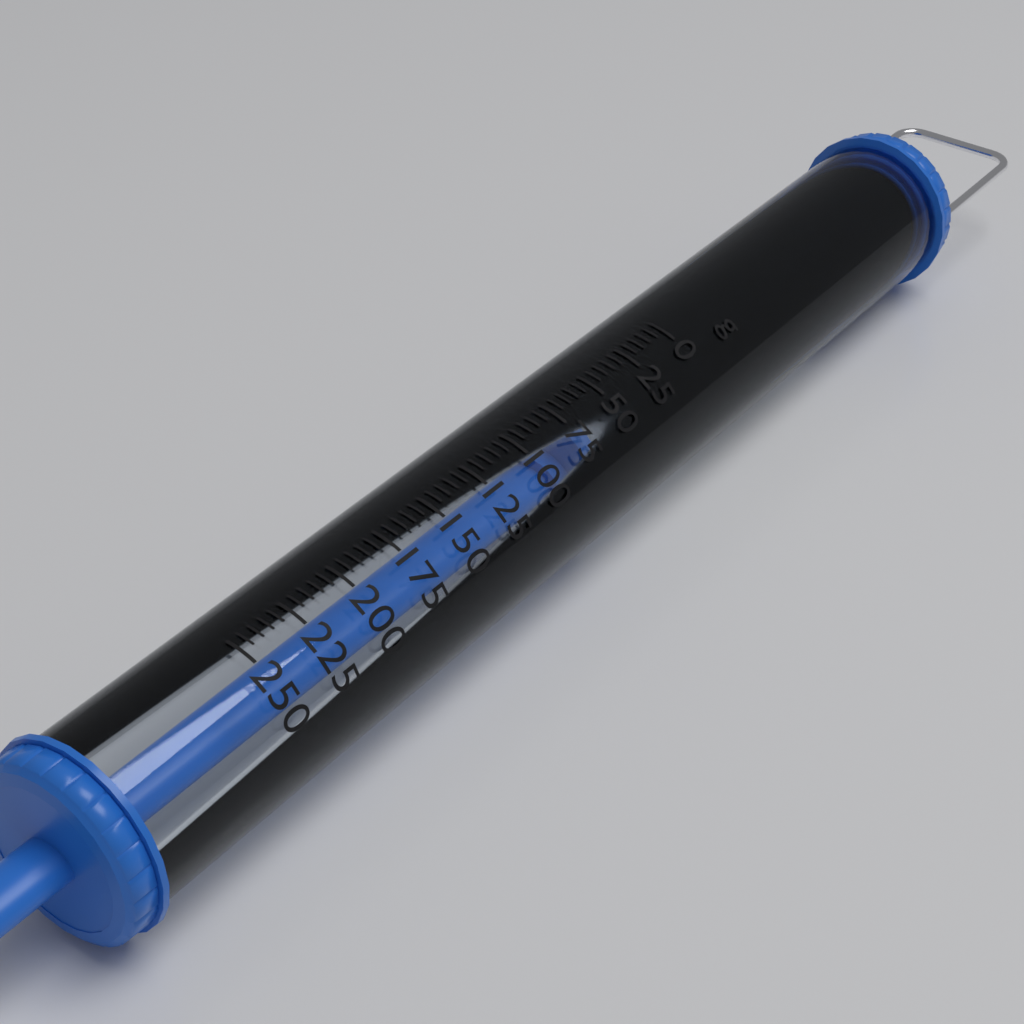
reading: 65 g
